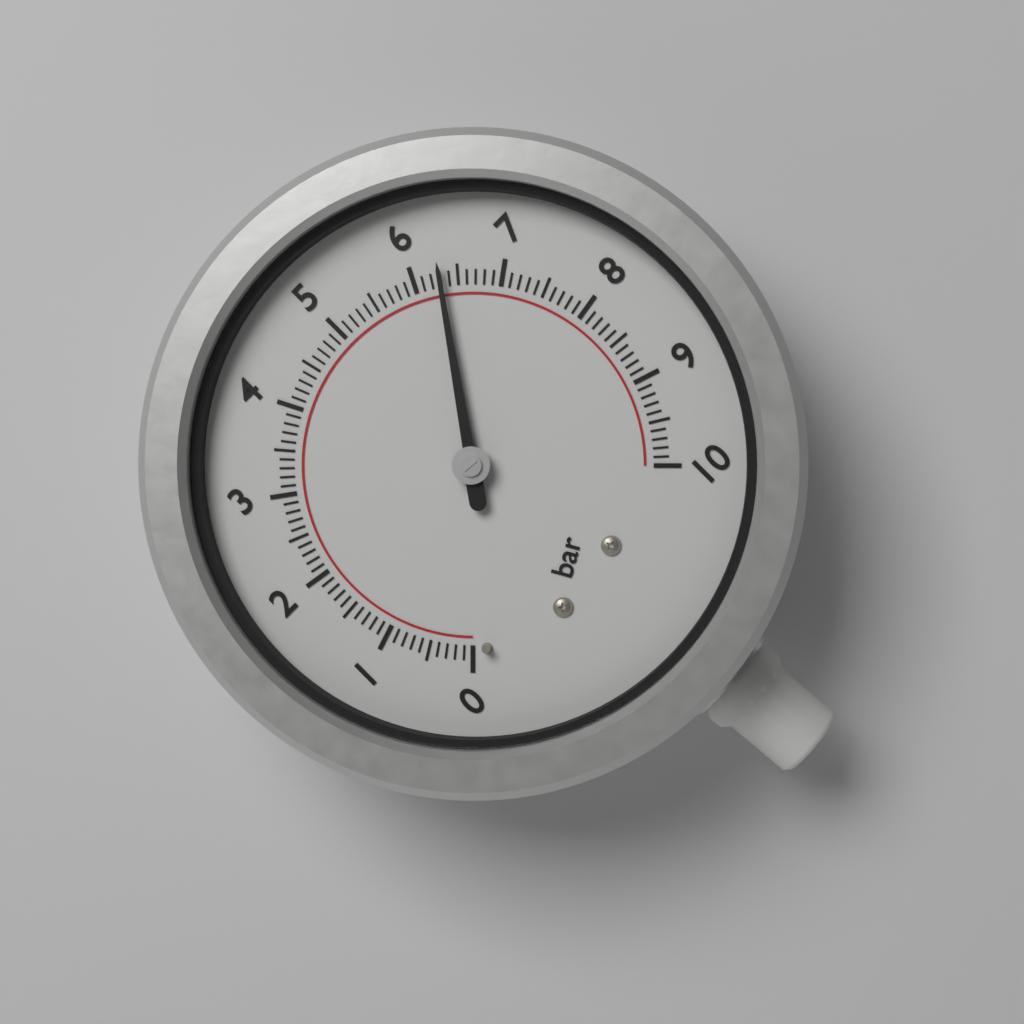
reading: 6.3 bar
